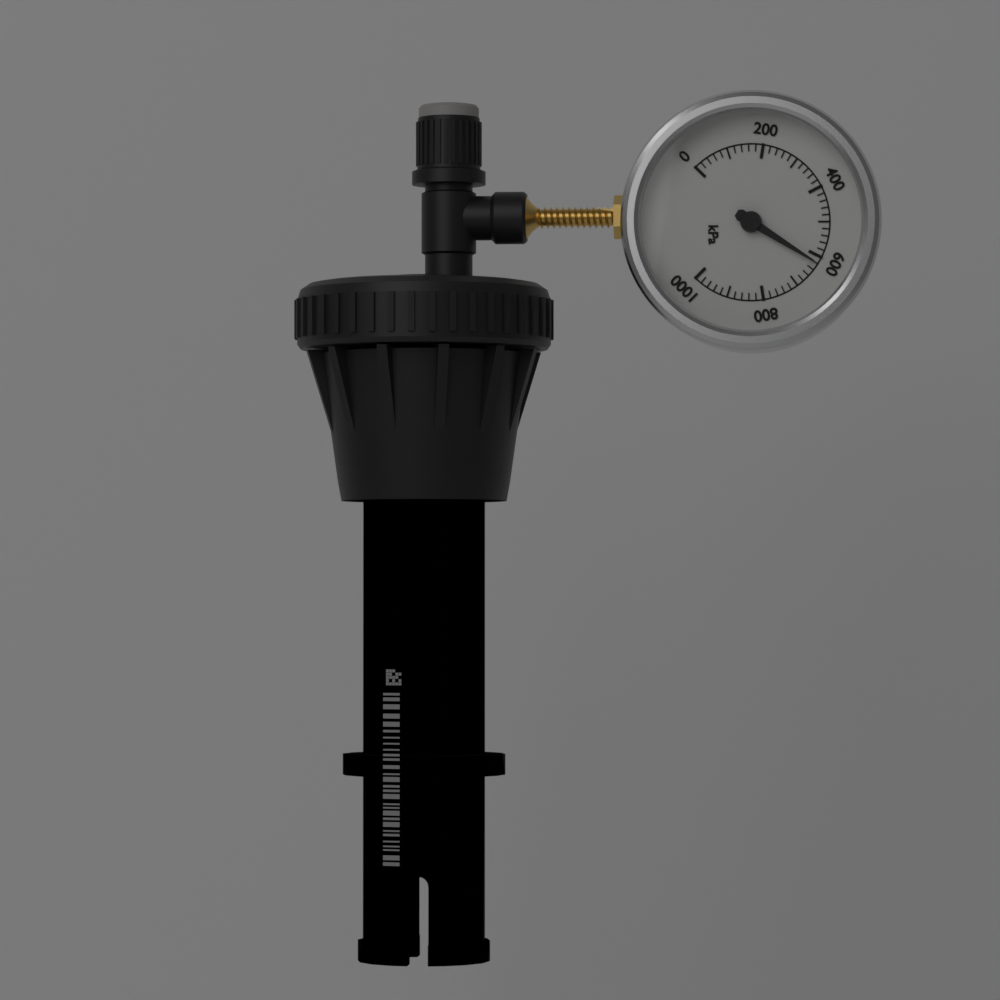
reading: 620 kPa
